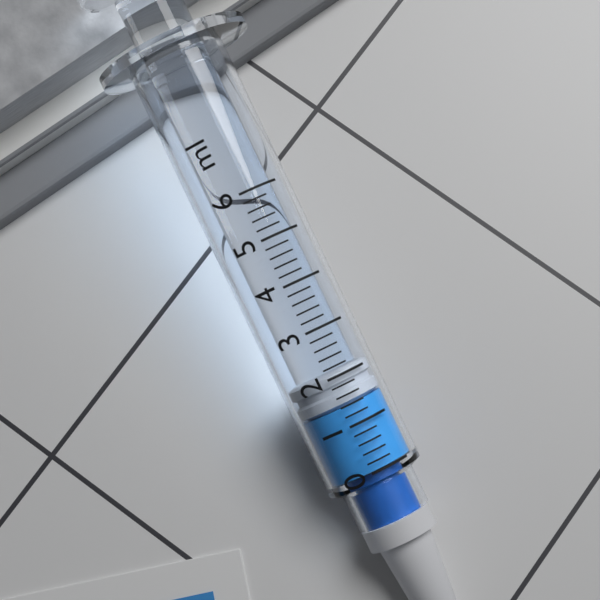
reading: 1.4 ml
